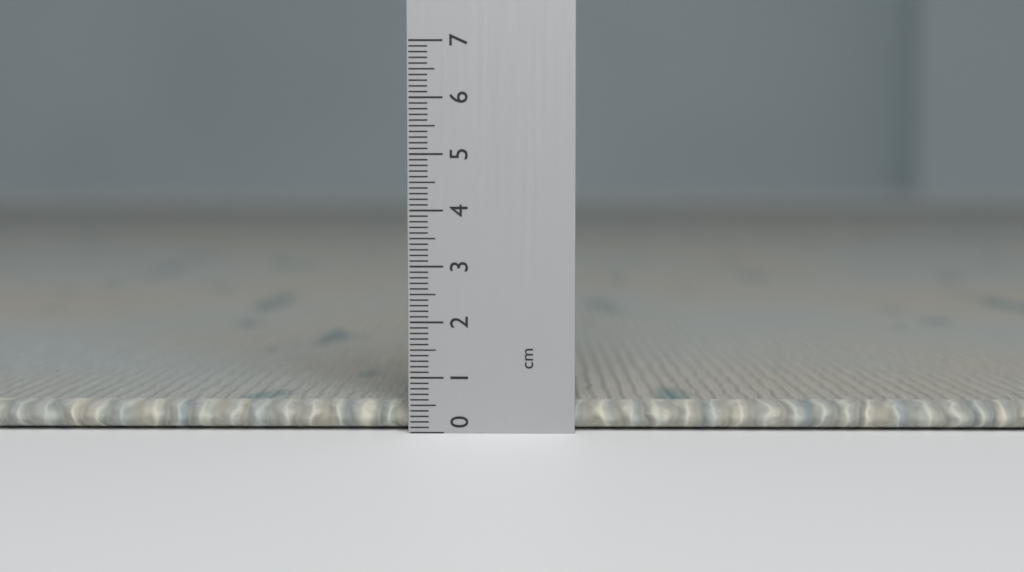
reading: 0.5 cm
